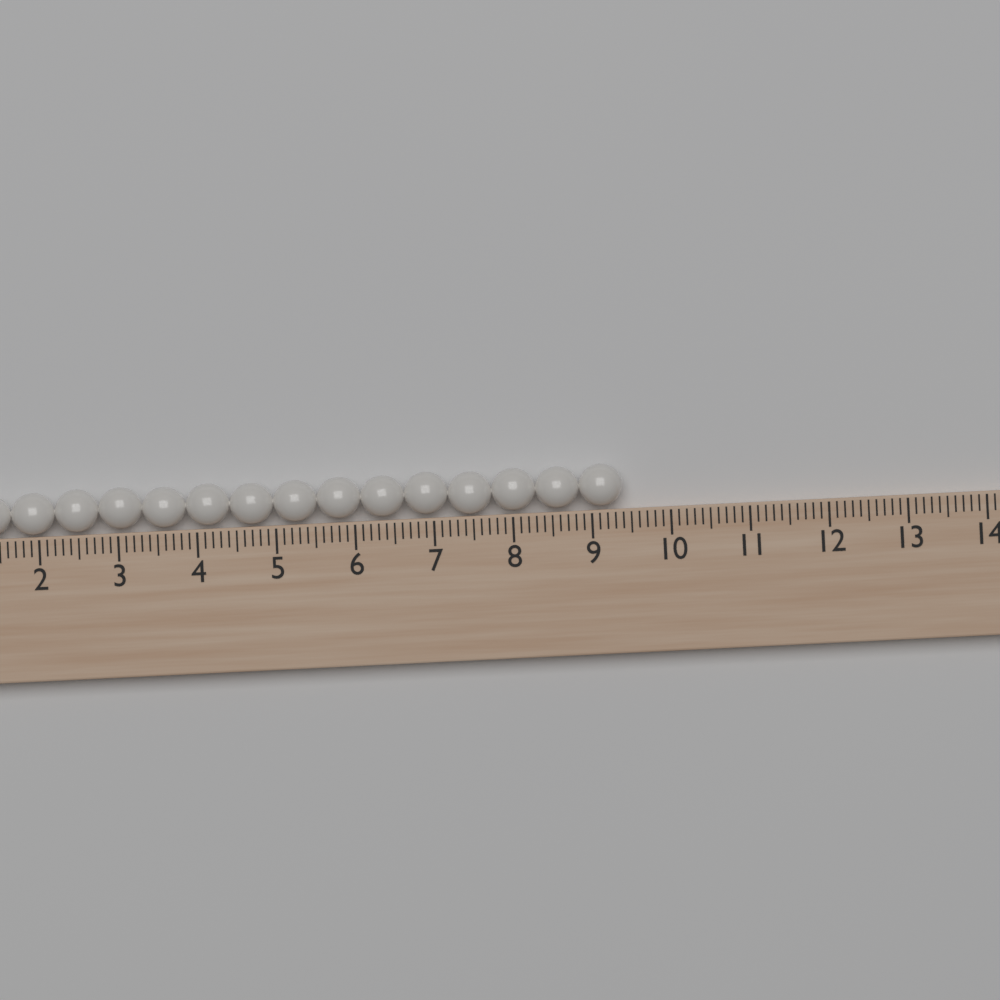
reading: 9.4 (no unit)
